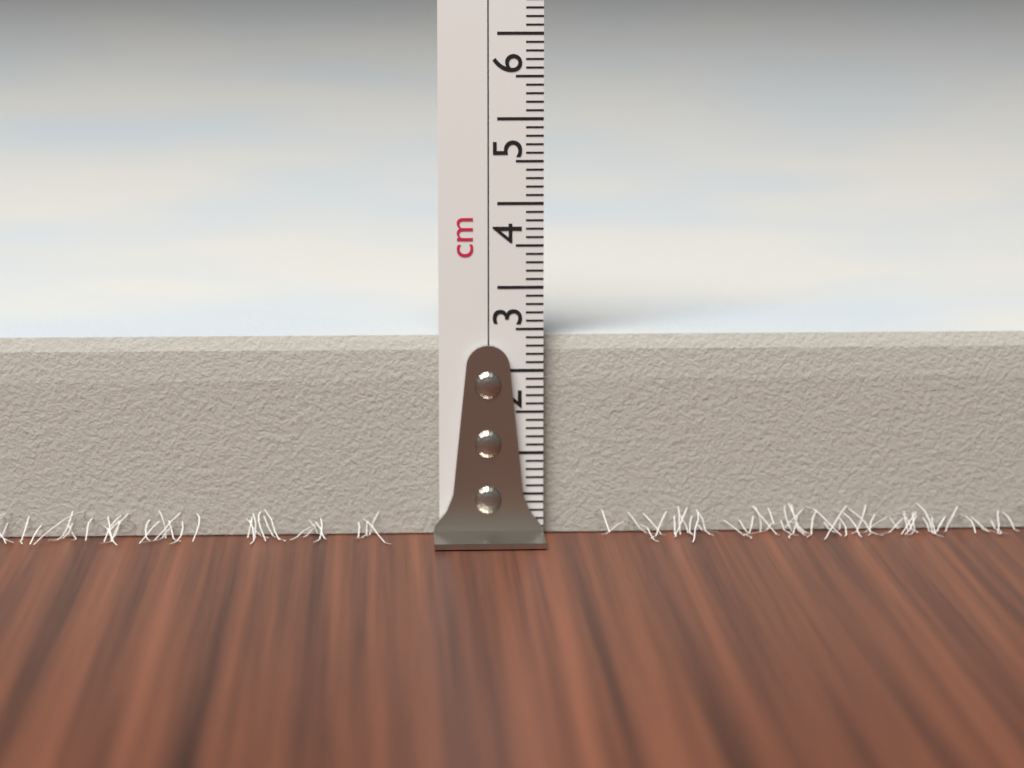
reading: 2.4 cm
